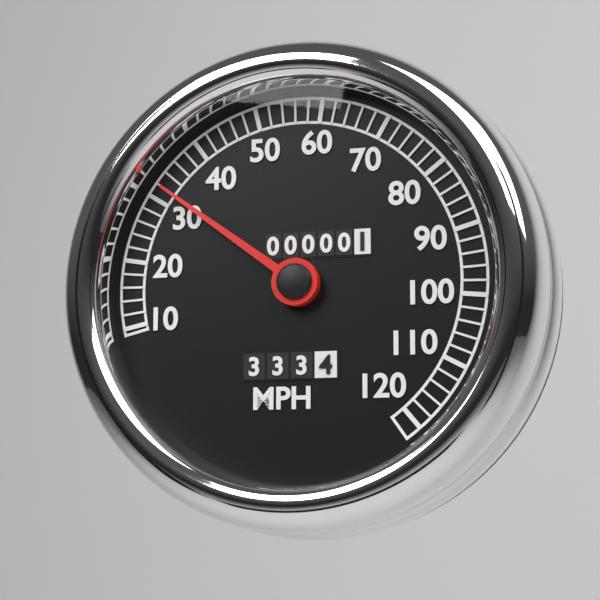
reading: 32 MPH
